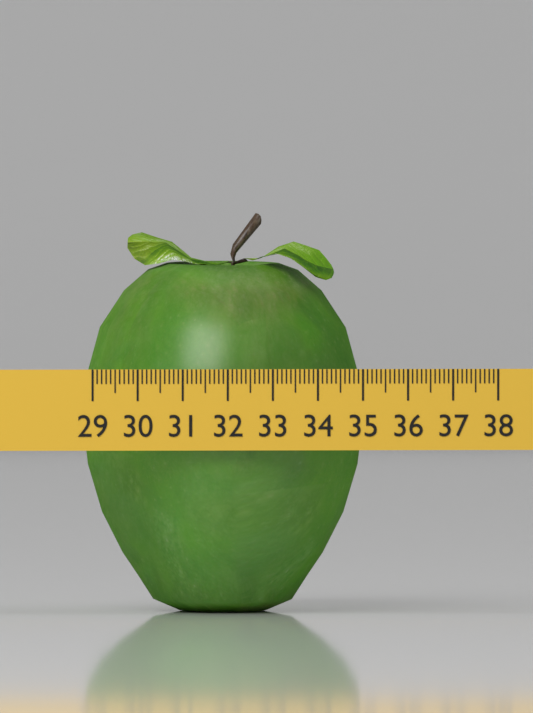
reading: 35.2 (no unit)
